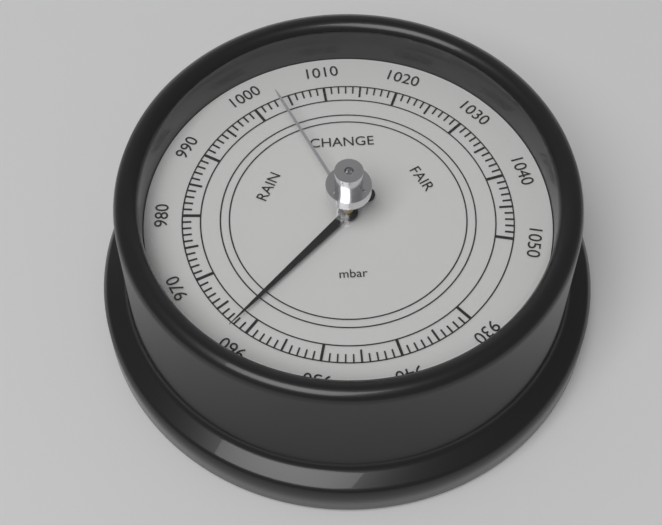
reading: 962 mbar
